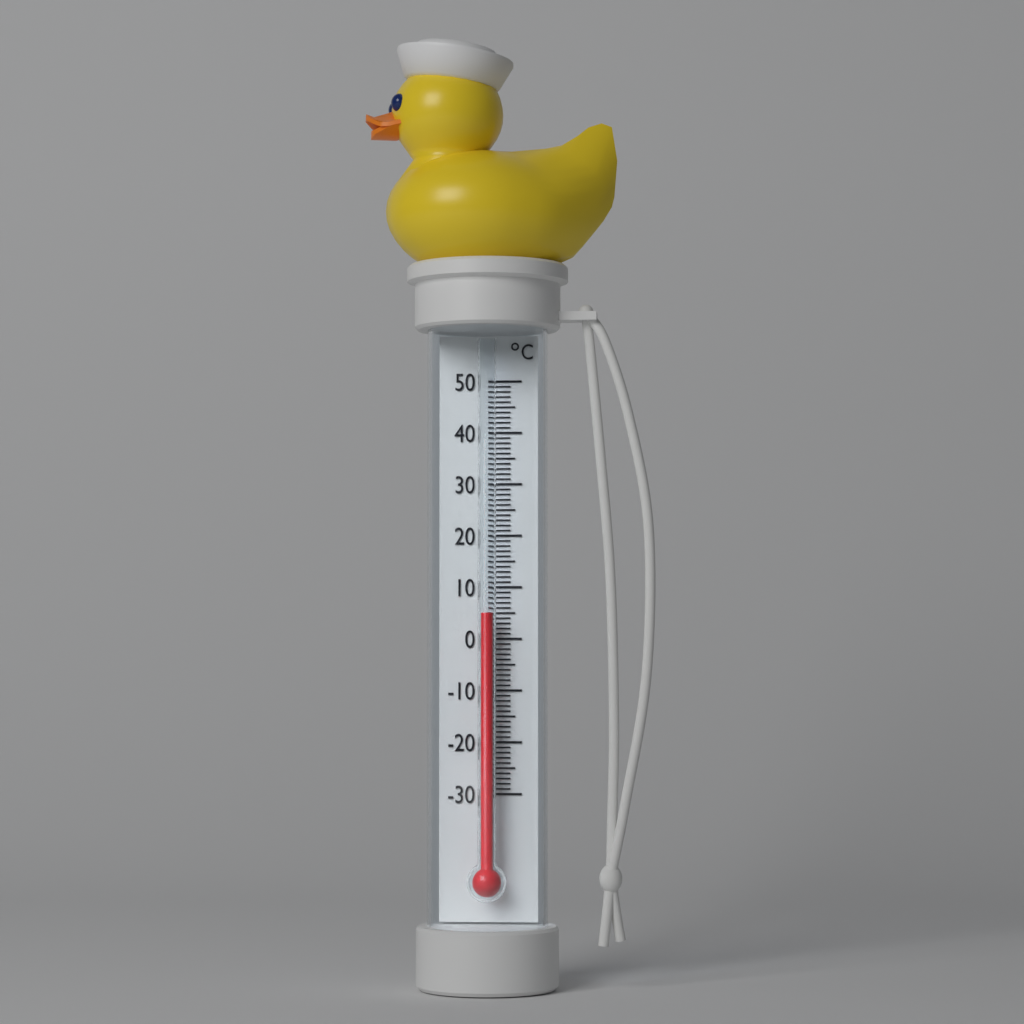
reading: 5 °C
